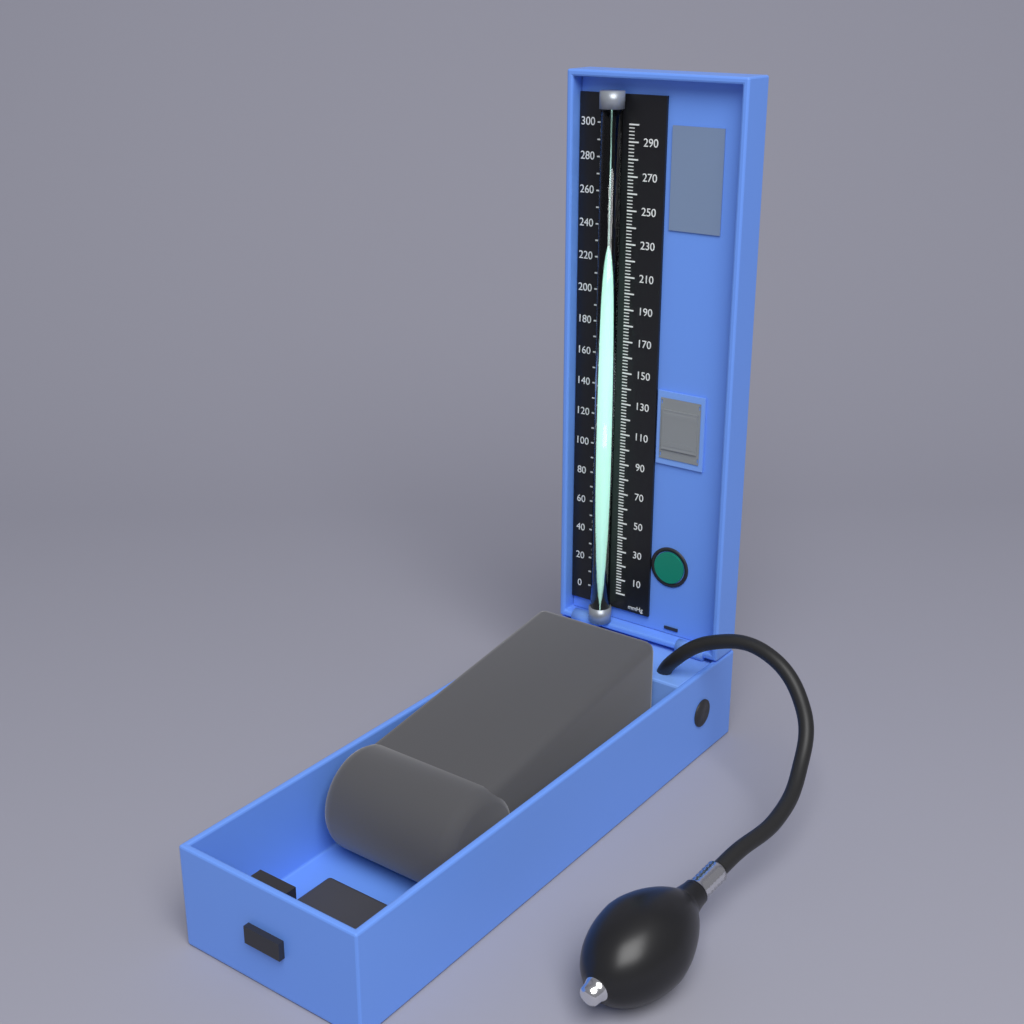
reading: 282 mmHg
